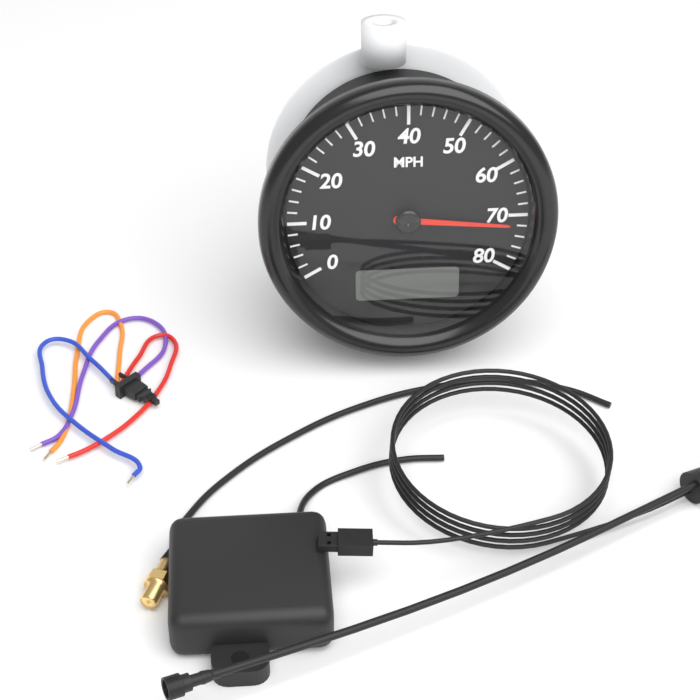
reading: 72 MPH
